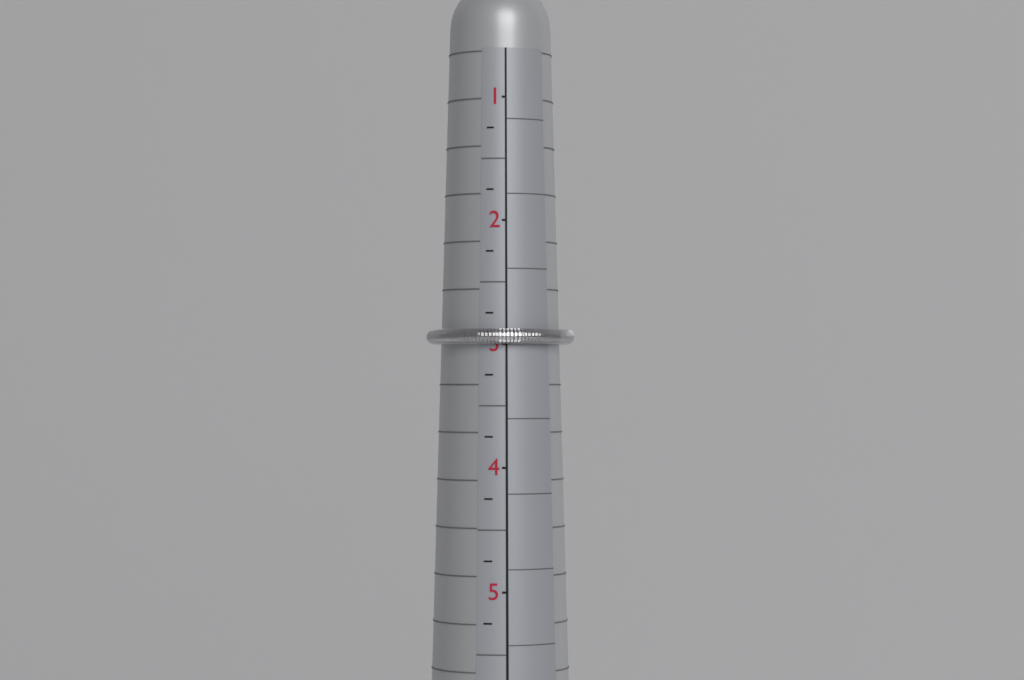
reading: 3.00 (no unit)
